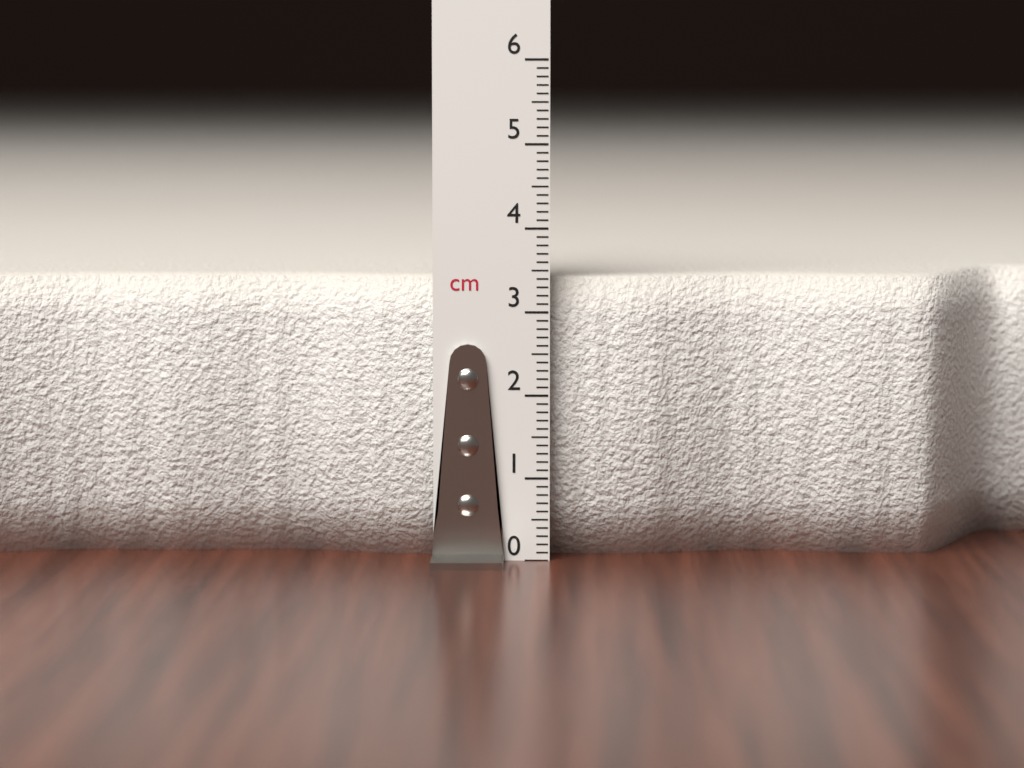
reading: 3.4 cm
